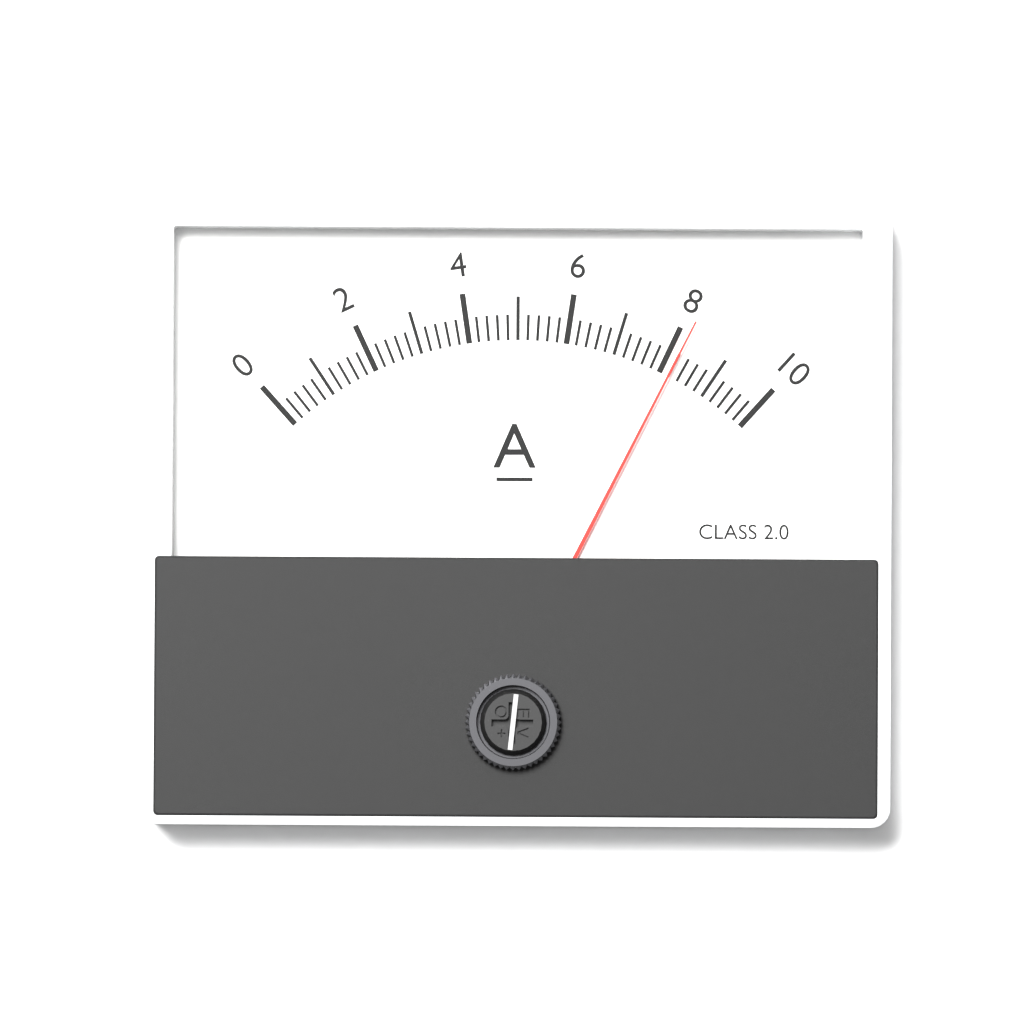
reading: 8.2 A
